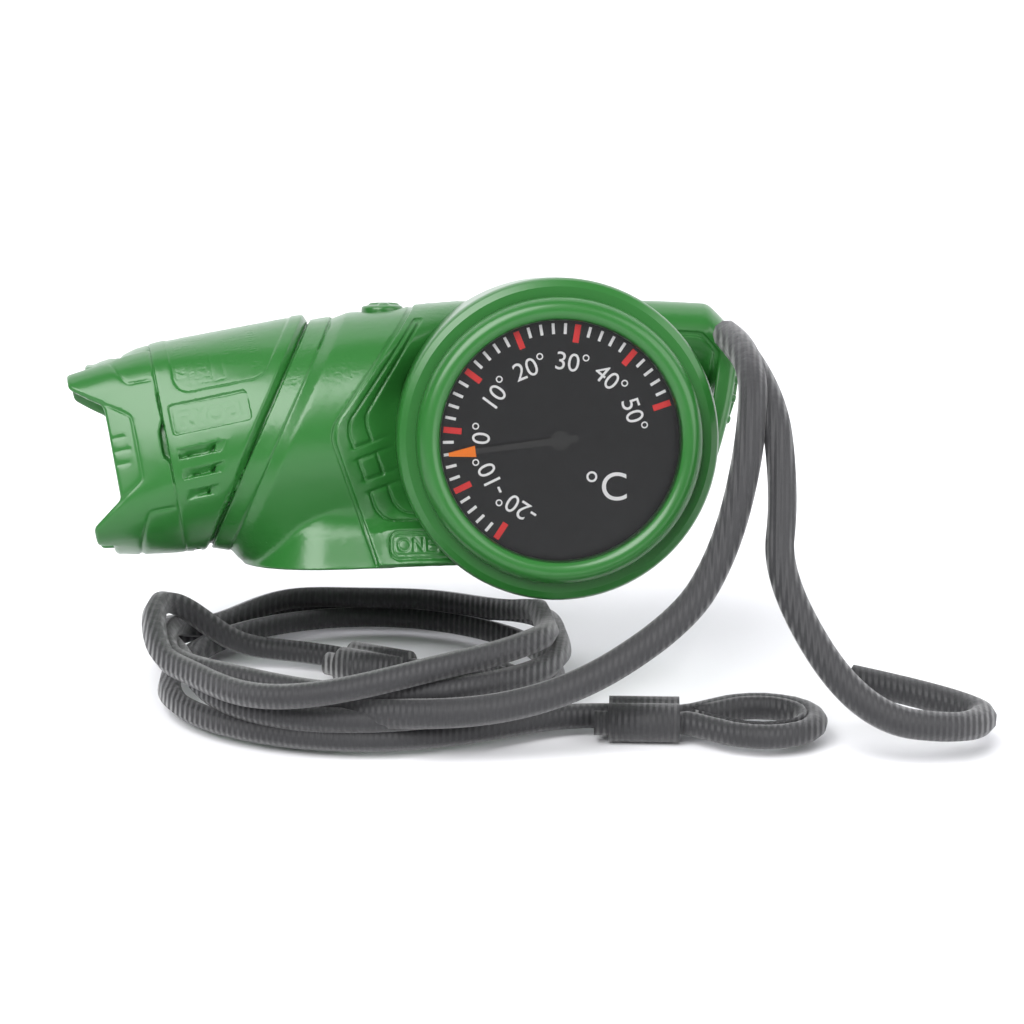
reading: -4 °C
